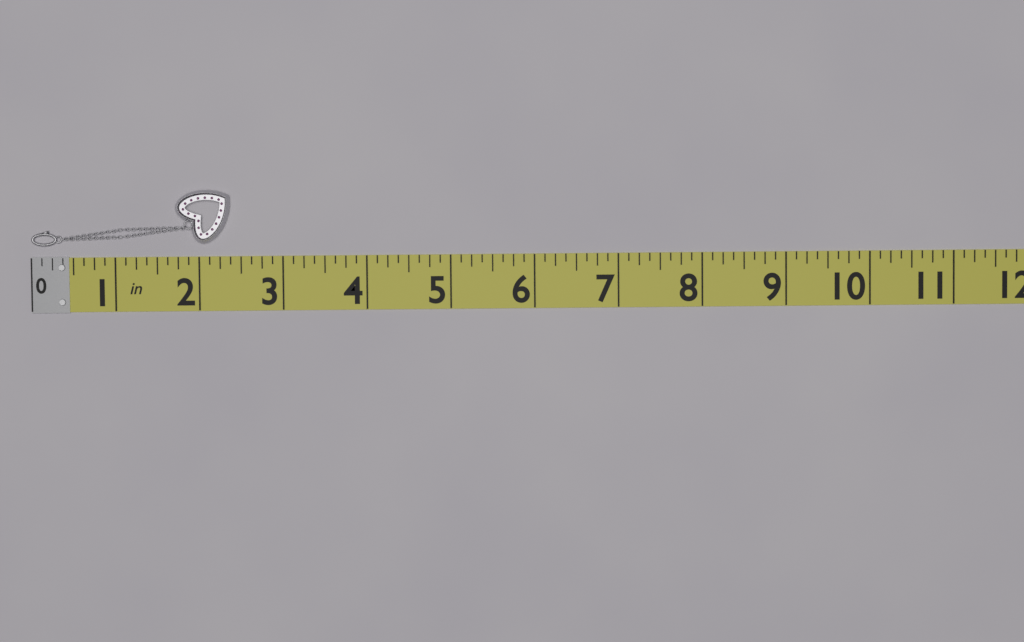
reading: 2.375 in
